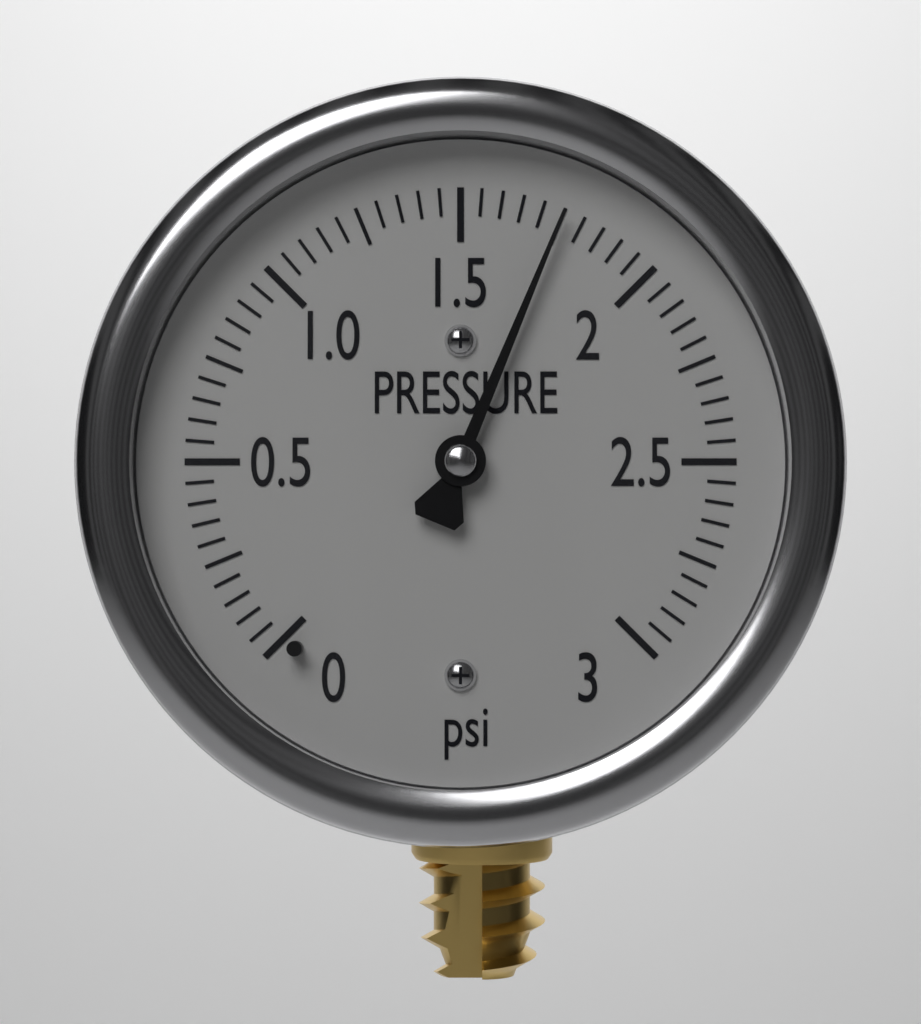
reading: 1.75 psi
